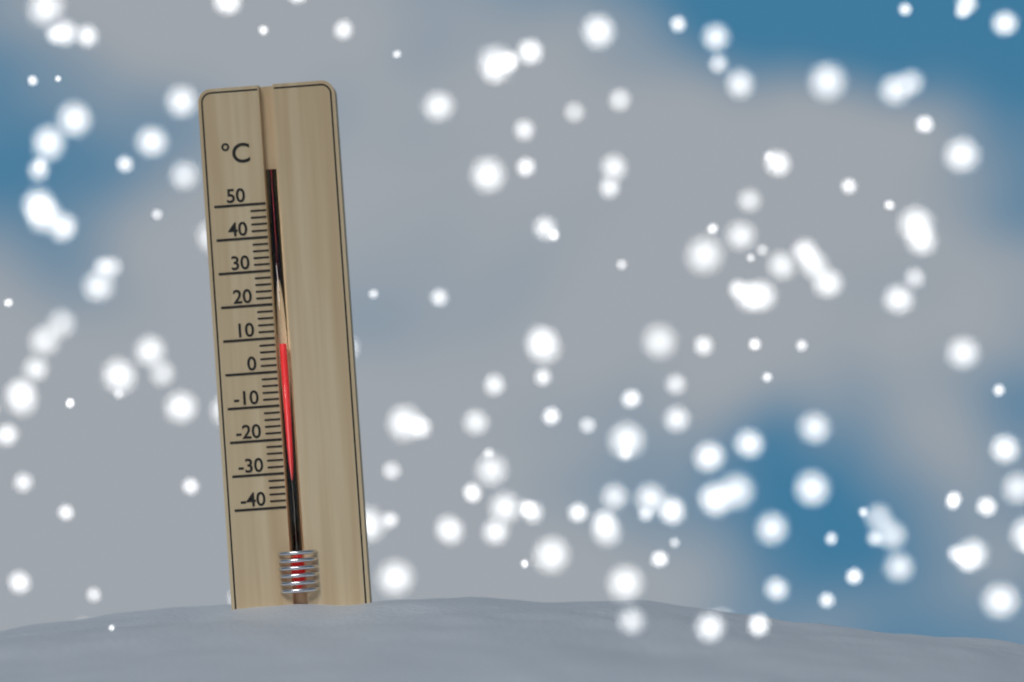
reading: 8 °C
